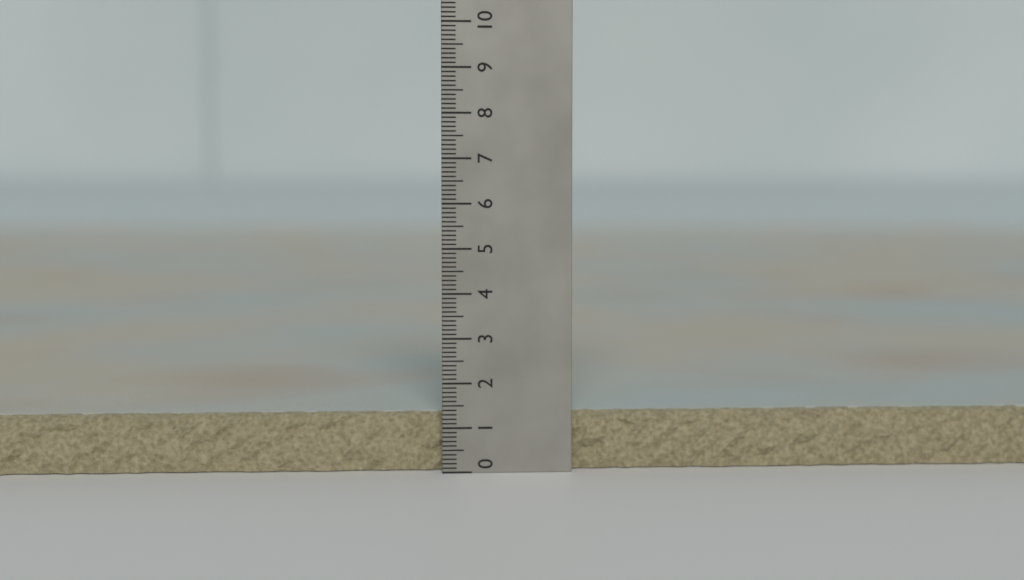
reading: 1.3 (no unit)
